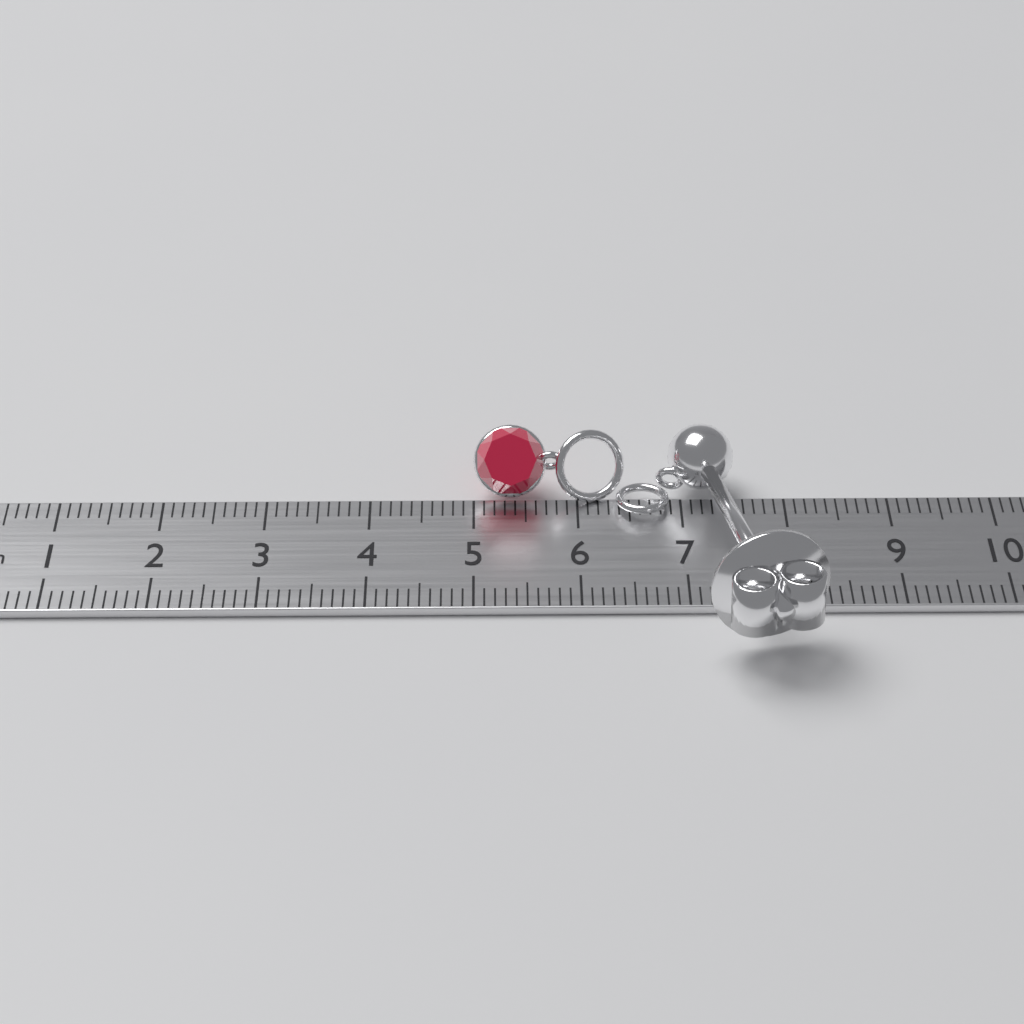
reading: 8.2 cm
